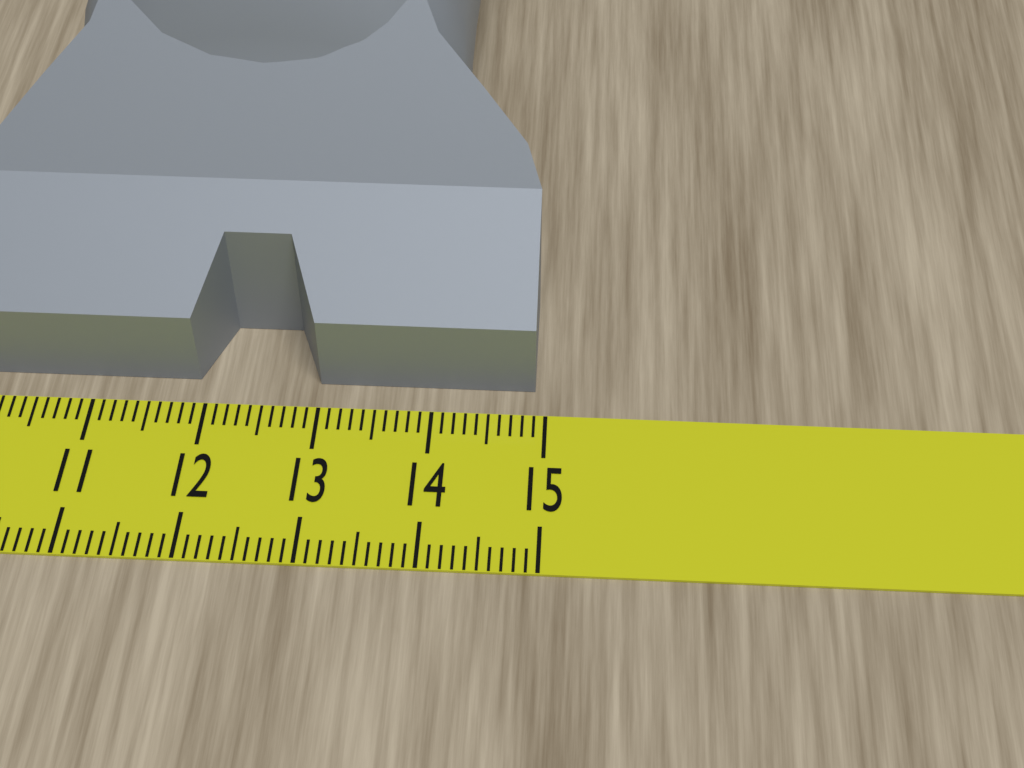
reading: 14.9 (no unit)
